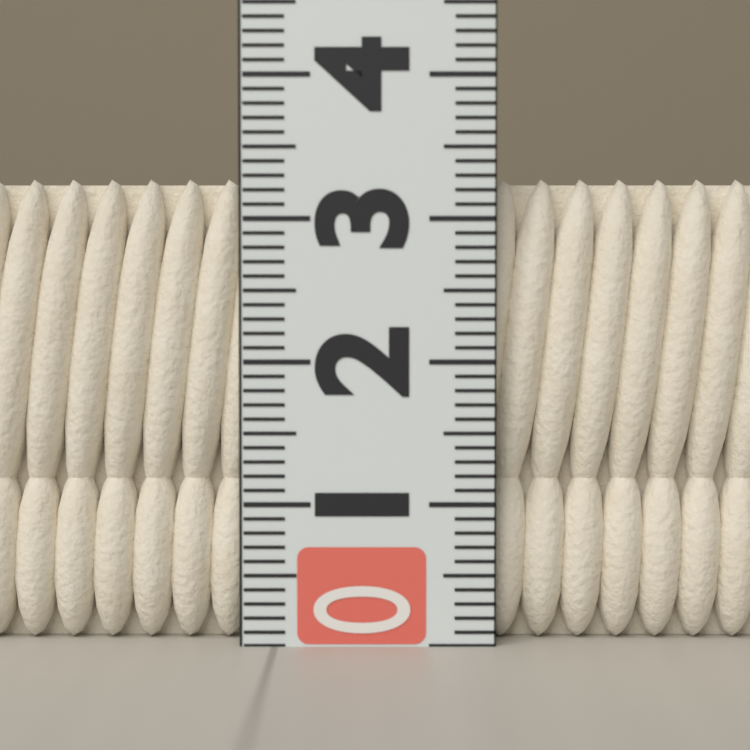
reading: 3.3 (no unit)
